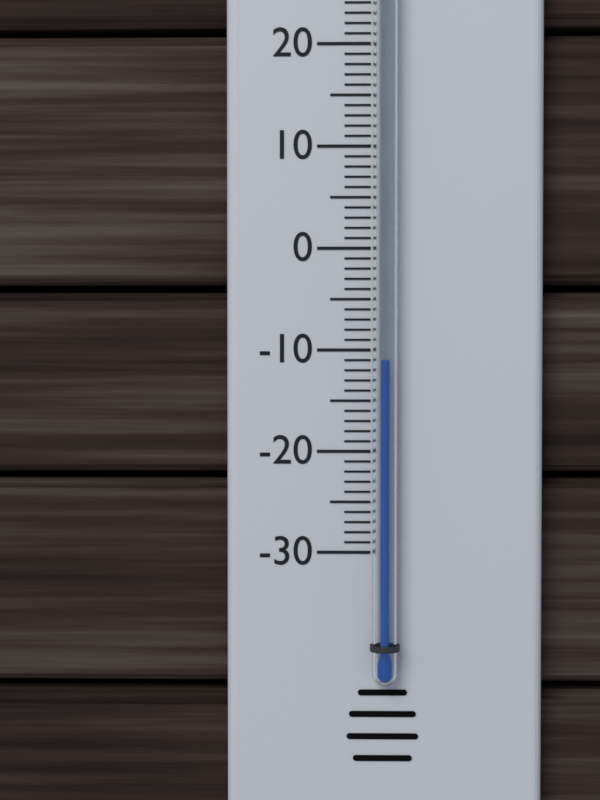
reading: -11 °C
